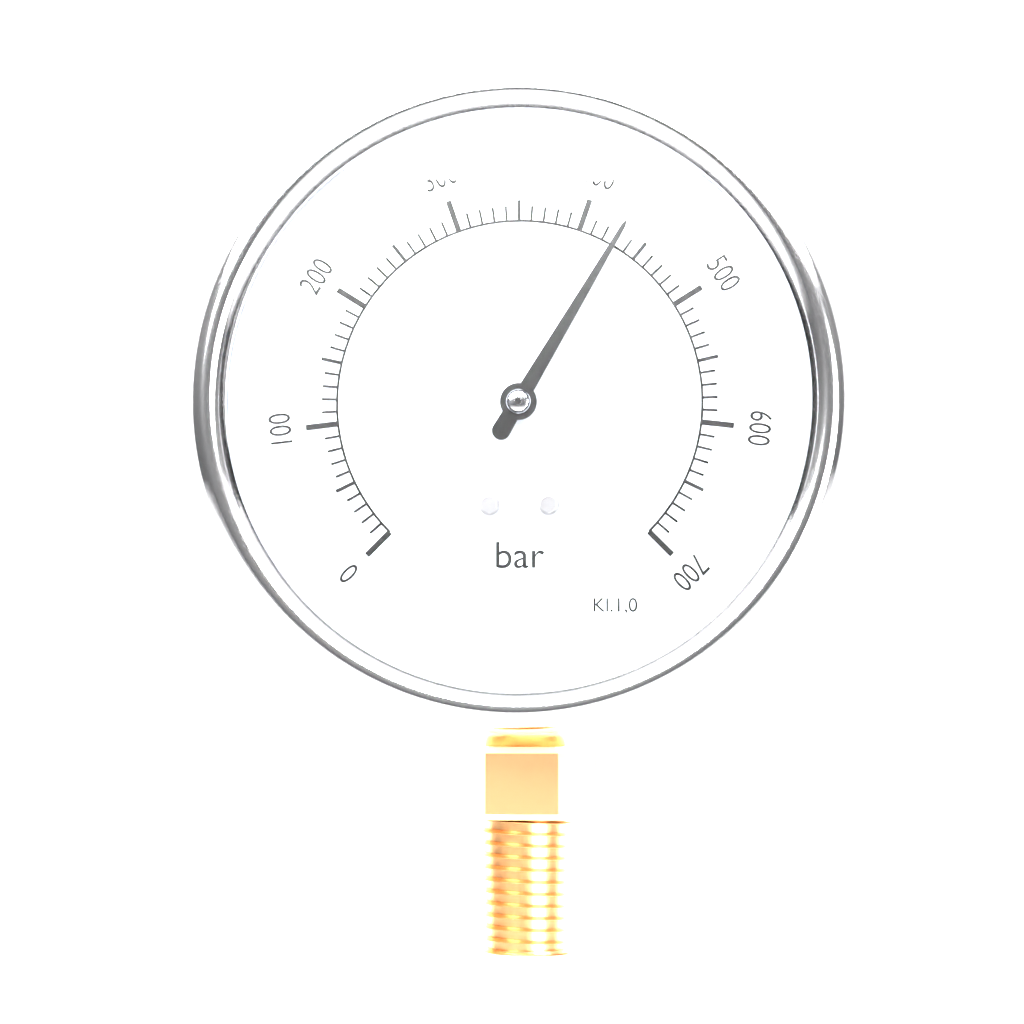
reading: 430 bar
